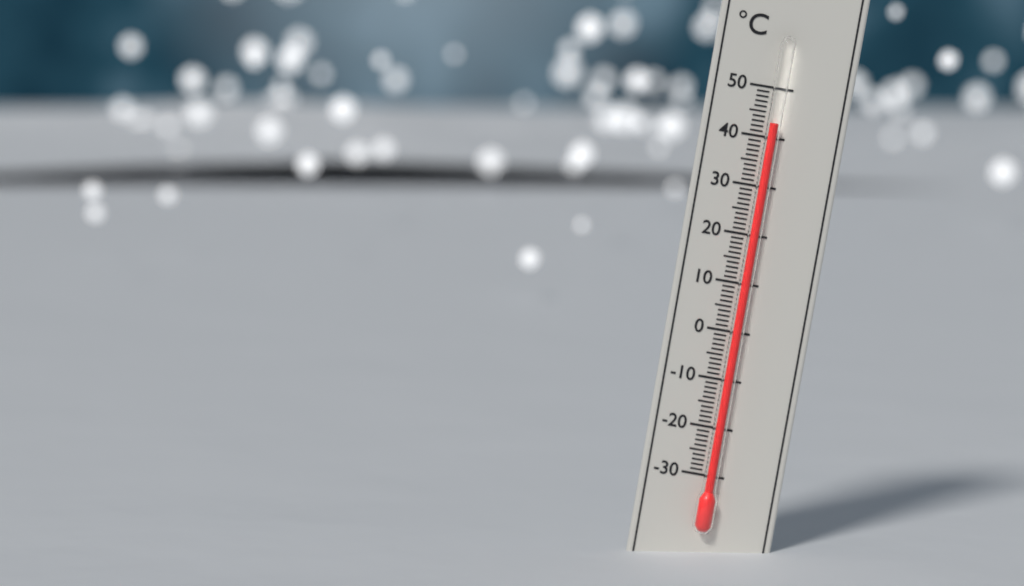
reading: 43 °C
